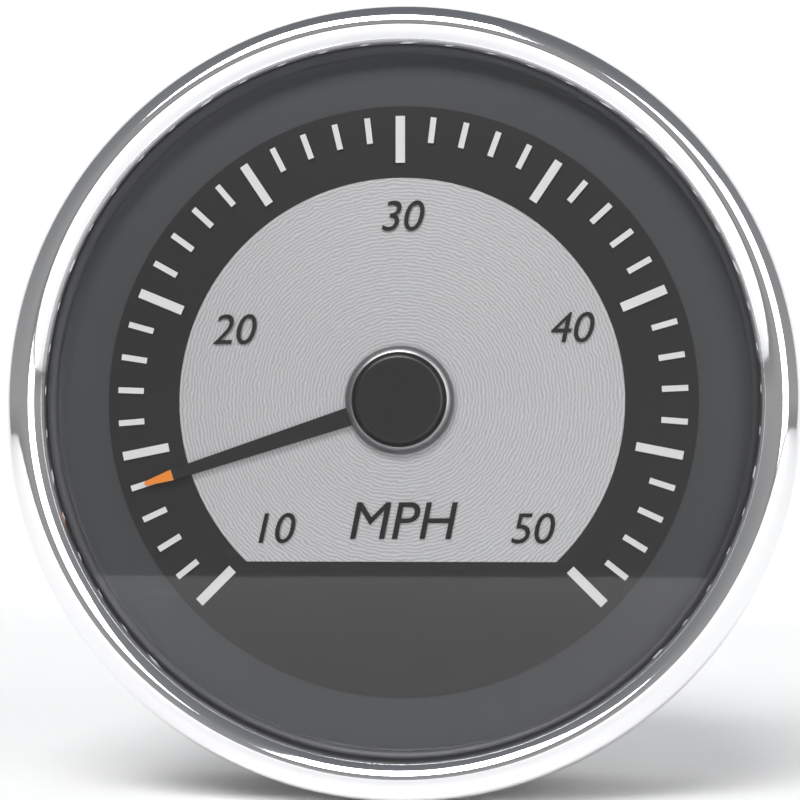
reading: 14 mph
